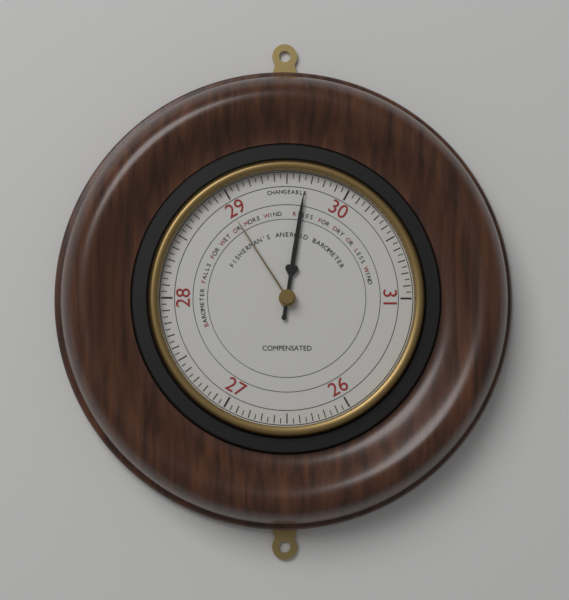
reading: 29.65 (no unit)
